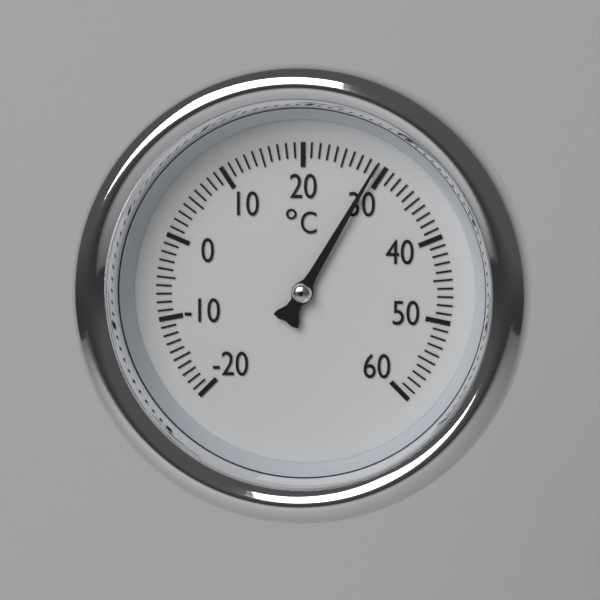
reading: 29 °C
